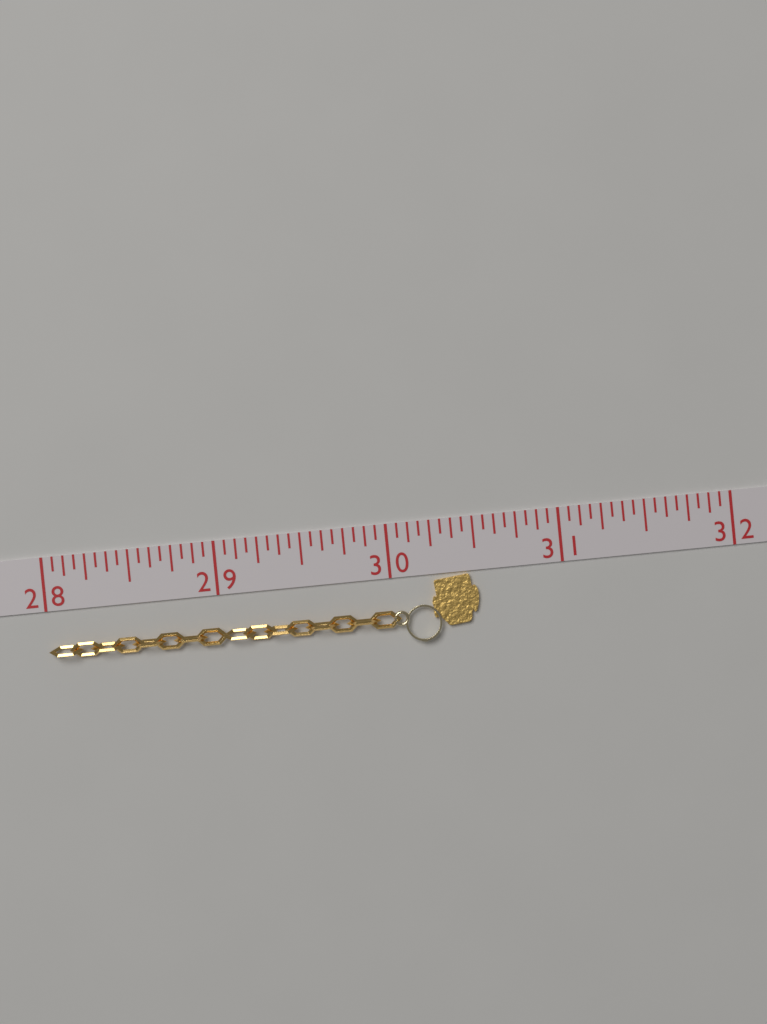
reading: 30.5000 (no unit)
